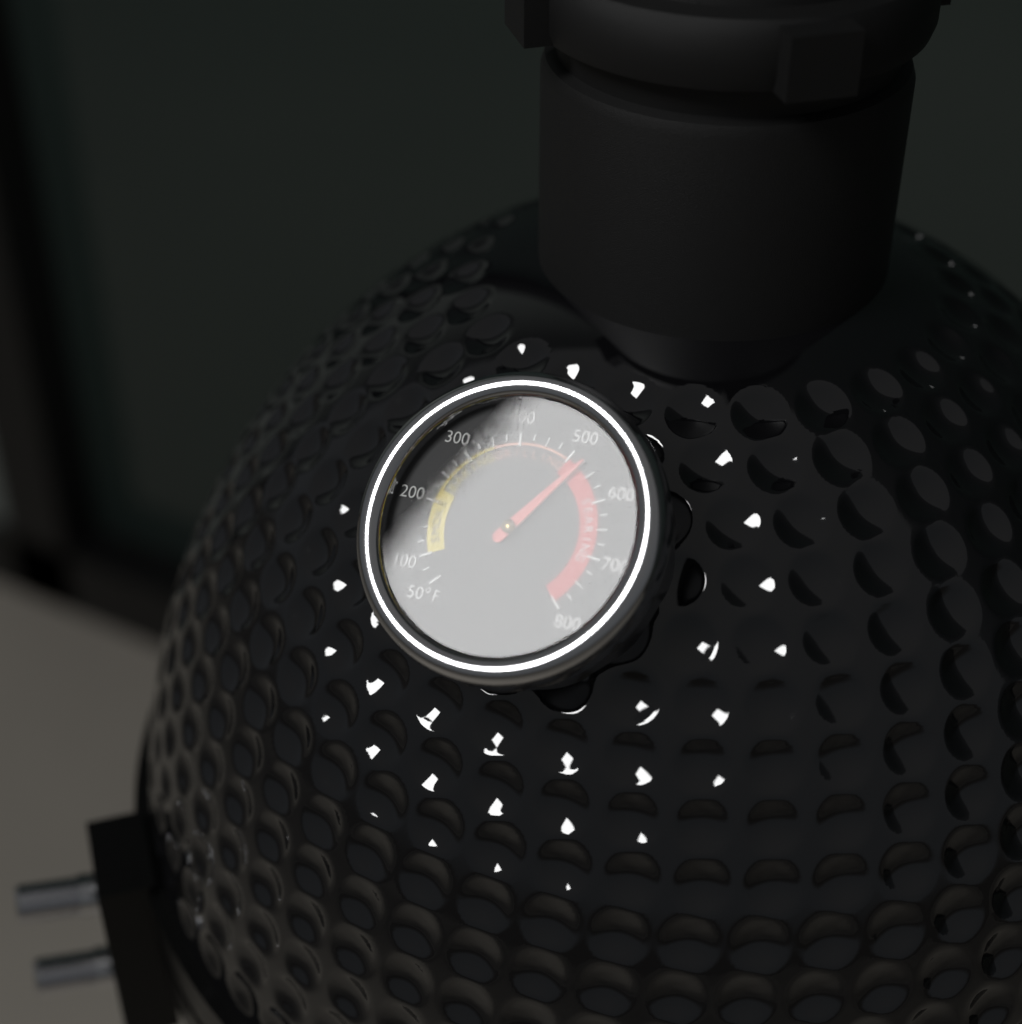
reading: 525 °F
